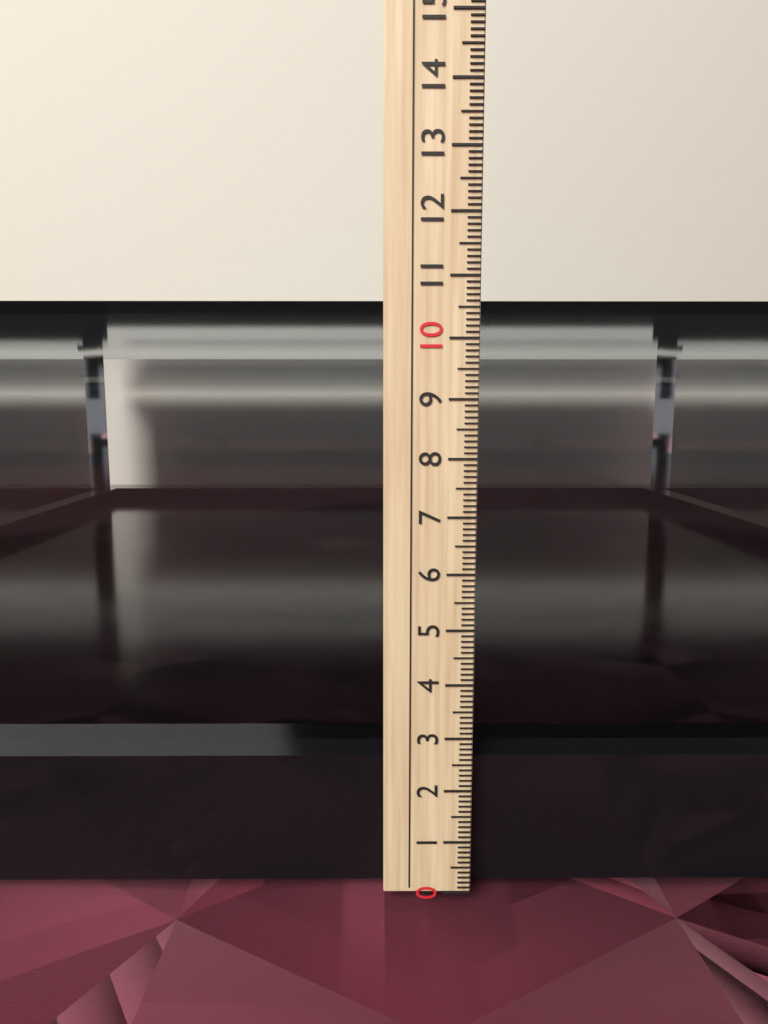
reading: 10.7 cm
